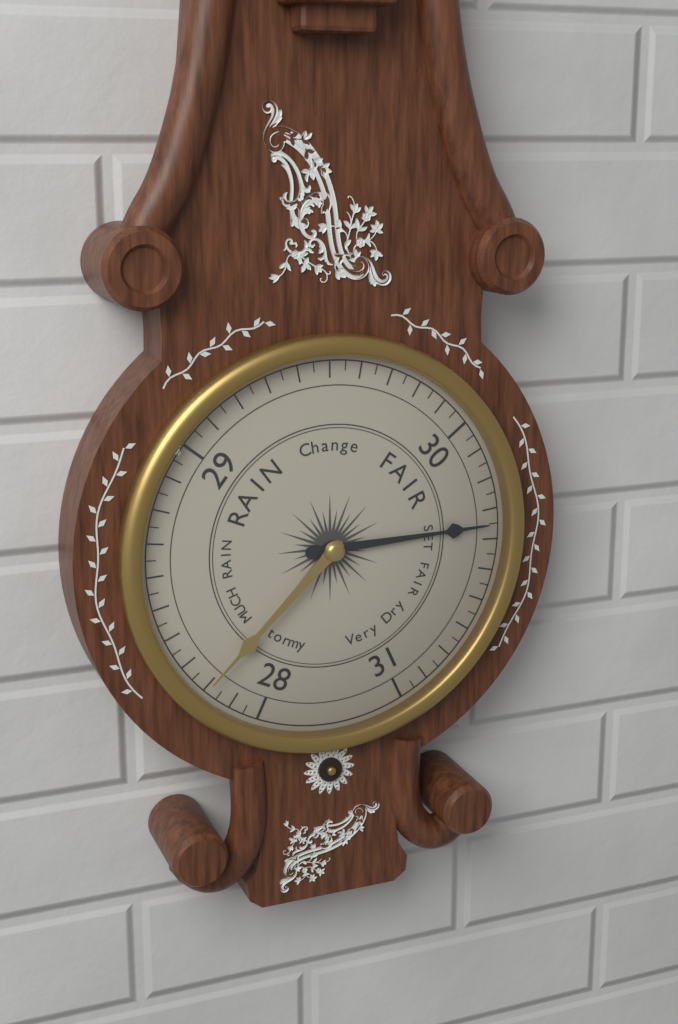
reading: 30.35 (no unit)
